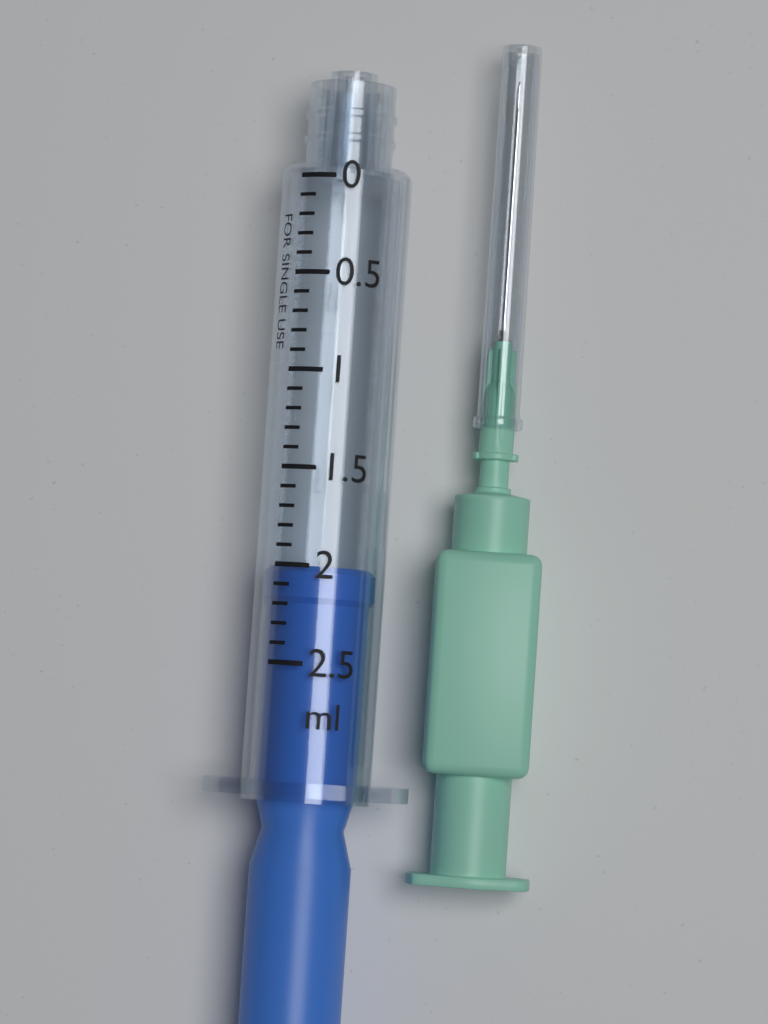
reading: 2.0 ml
